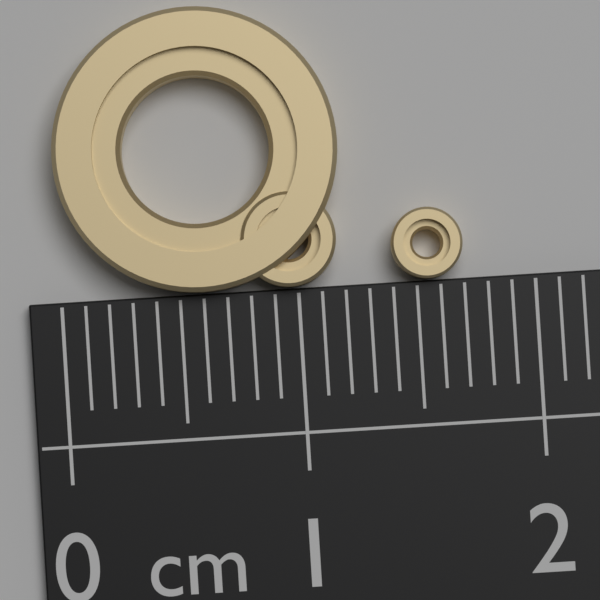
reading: 1.2 cm
